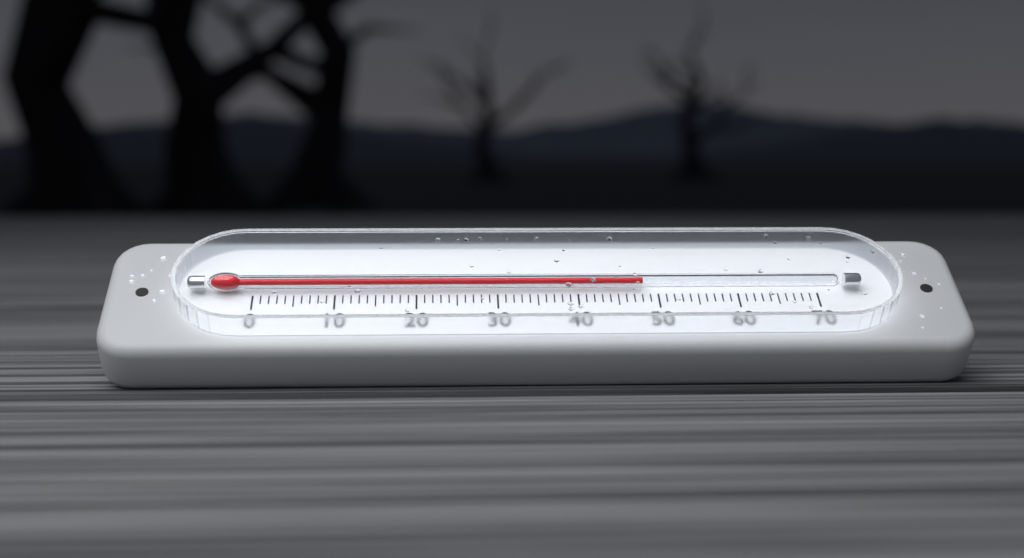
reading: 48 (no unit)
